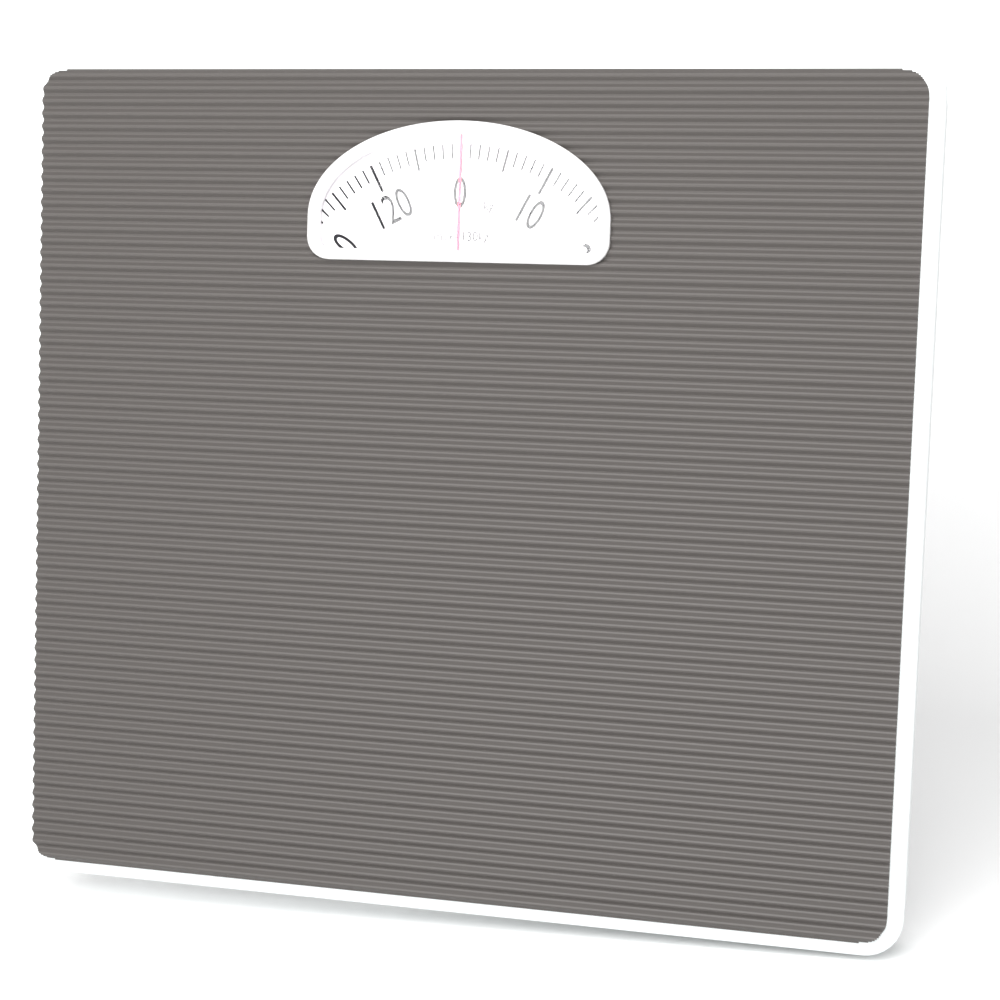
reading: 0 kg
